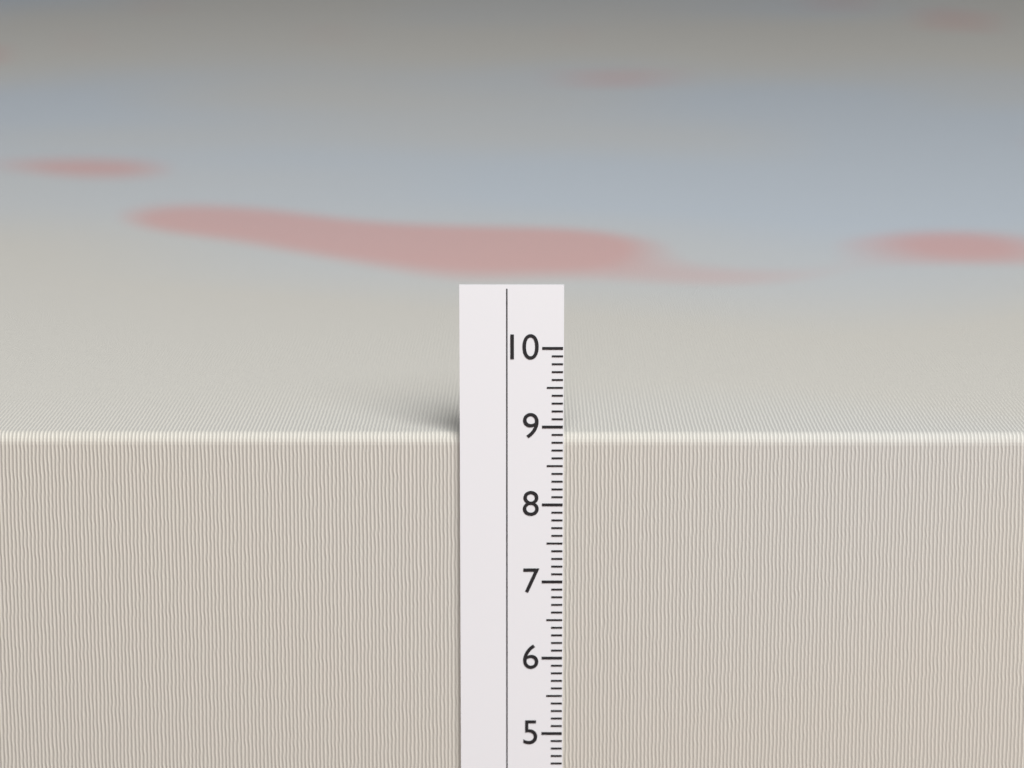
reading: 8.9 cm
